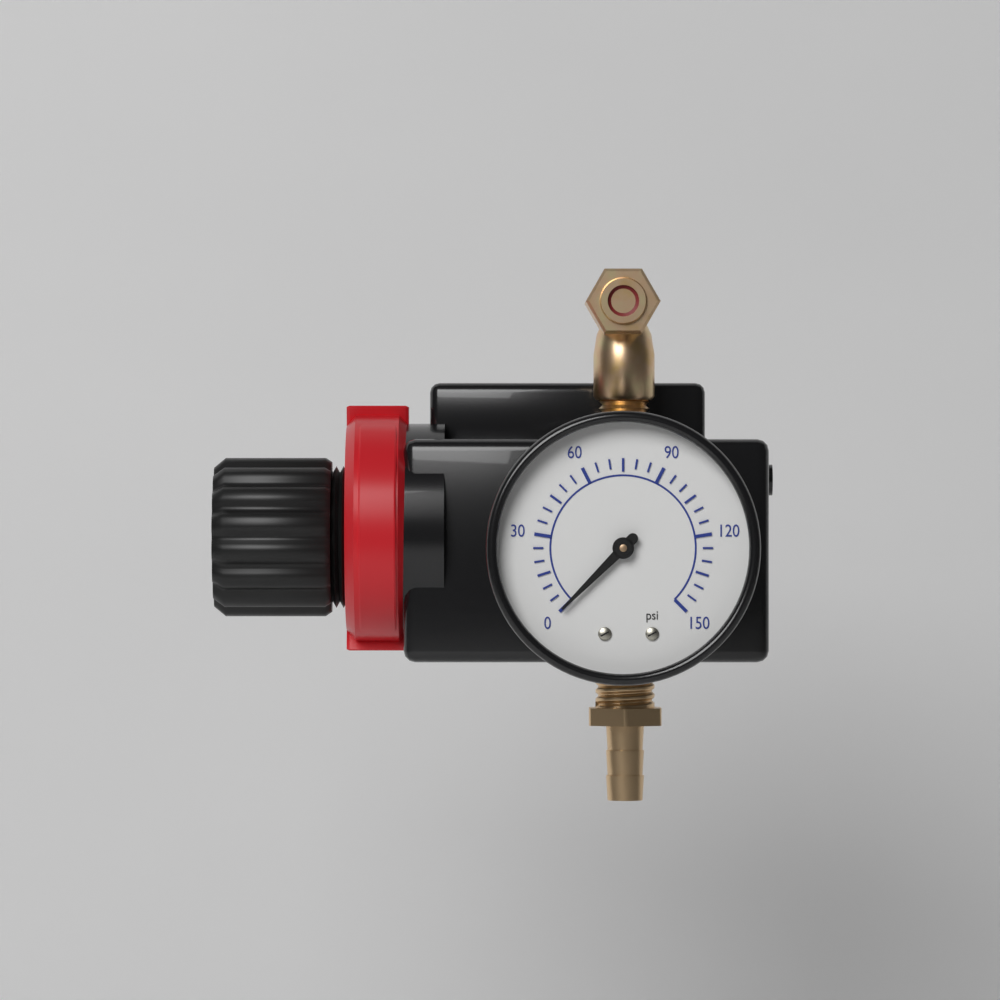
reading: 0 psi
